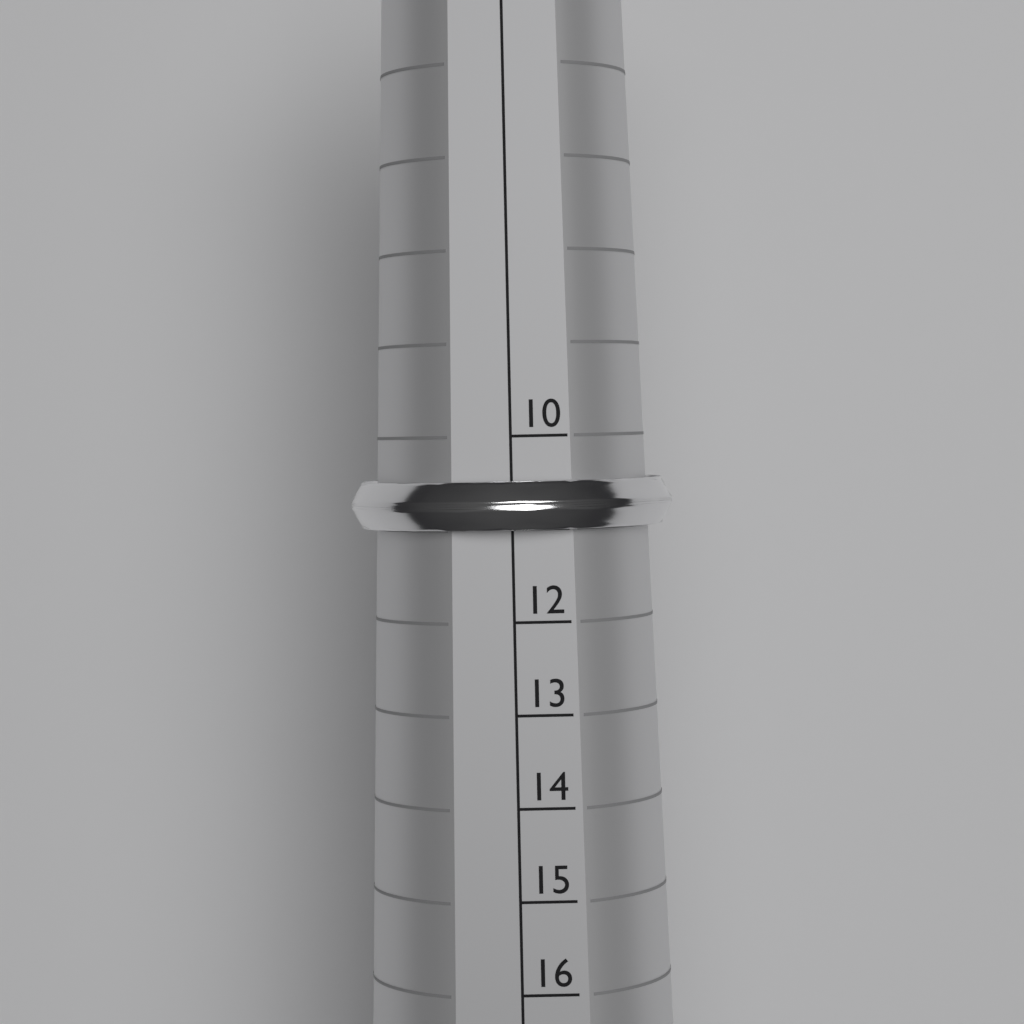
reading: 11 (no unit)
